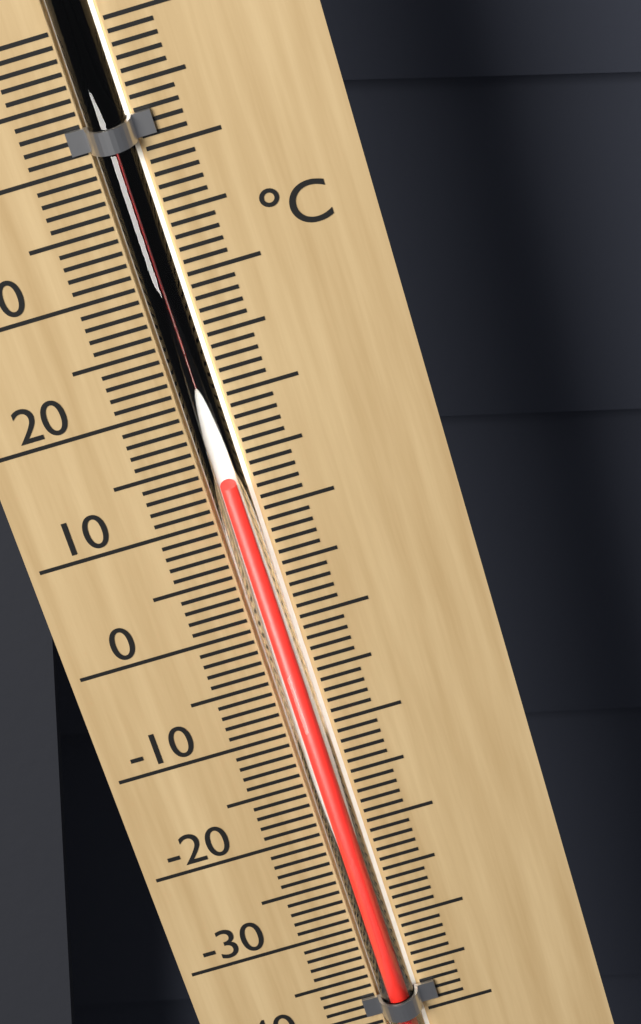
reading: 13 °C
